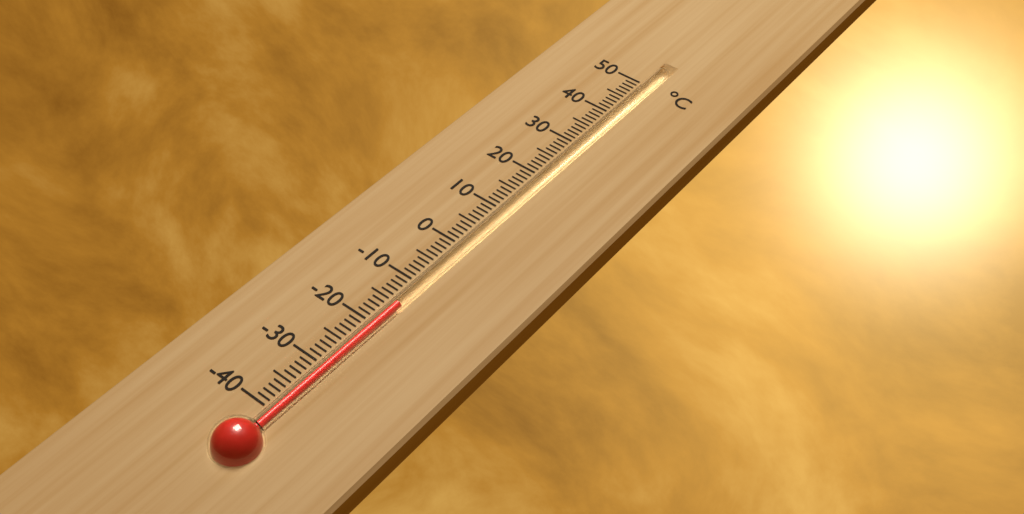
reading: -15 °C
